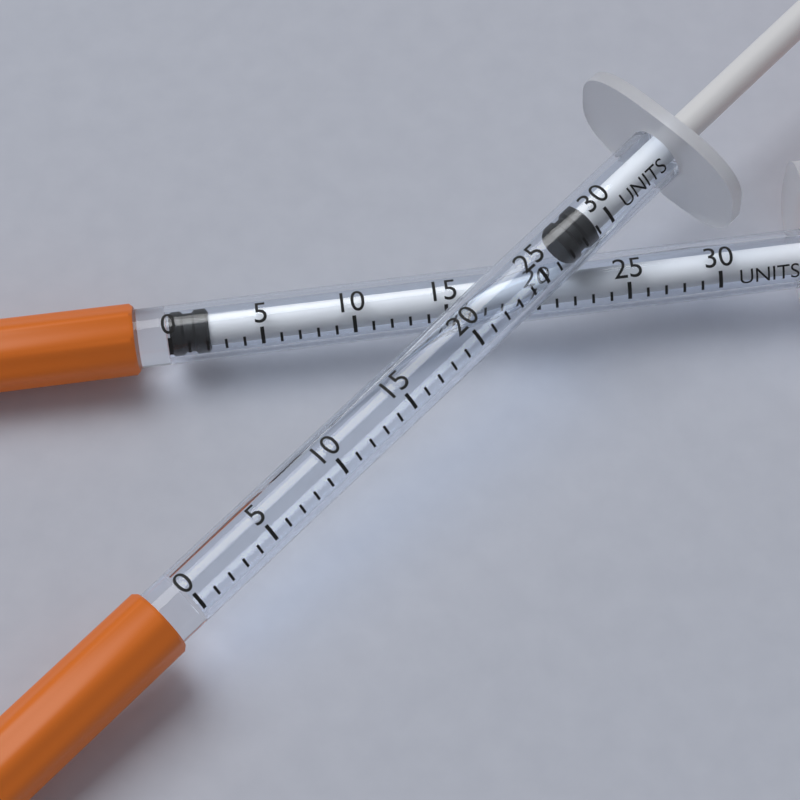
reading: 27 units
